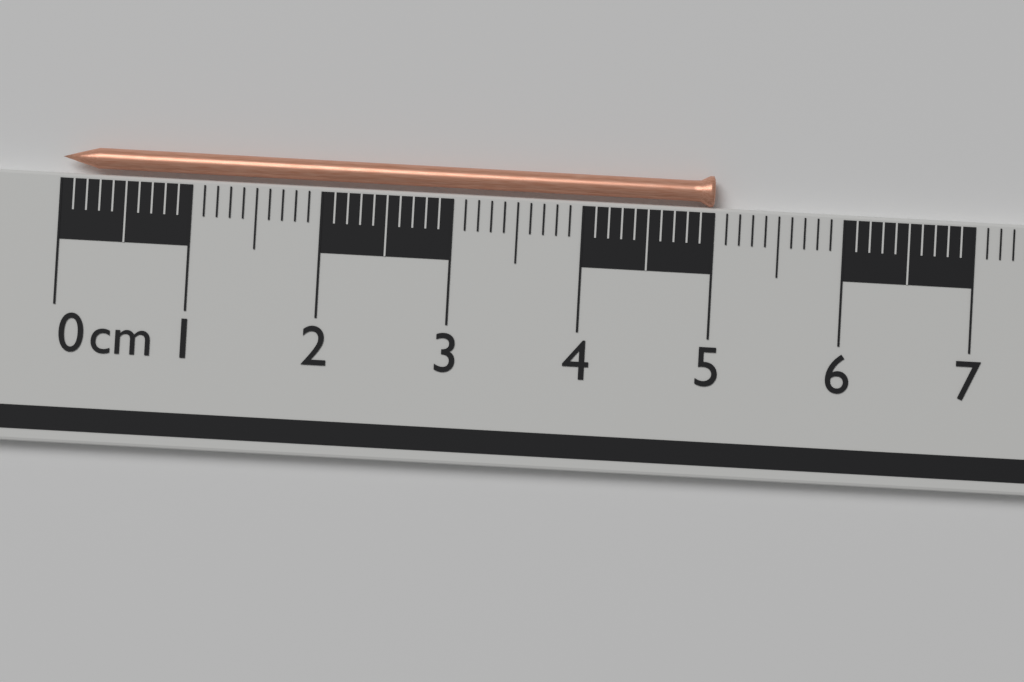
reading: 5.0 cm
